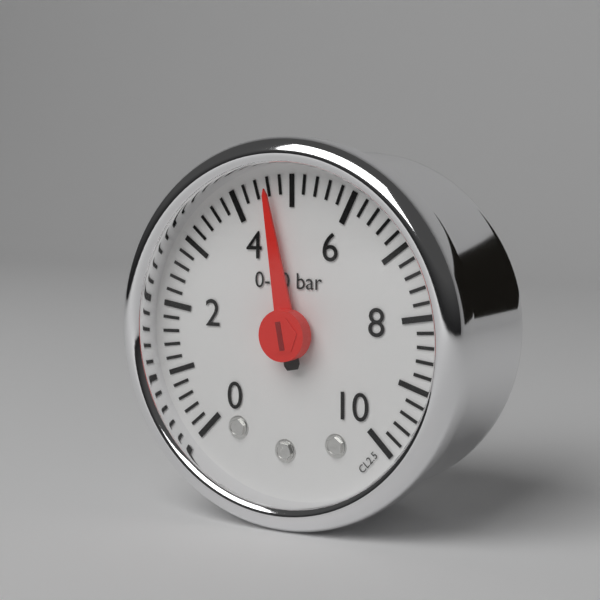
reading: 4.6 bar
